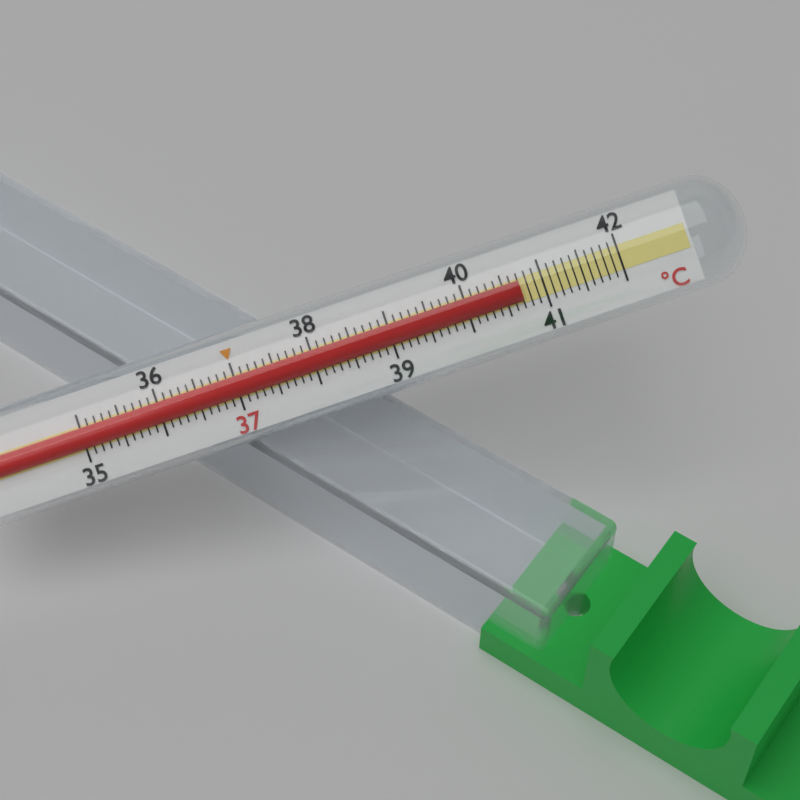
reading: 40.7 °C
